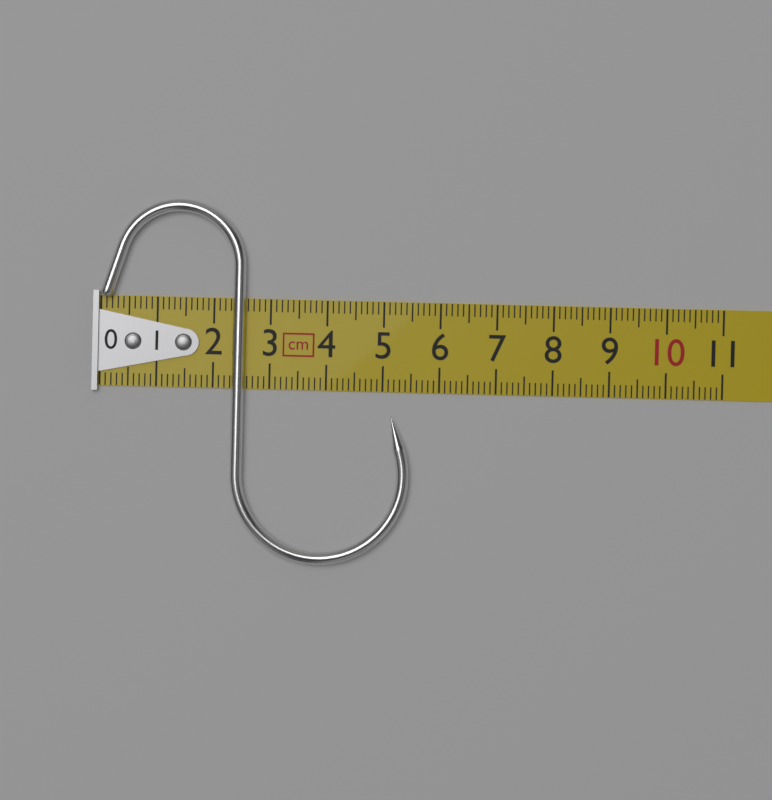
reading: 5.5 cm
